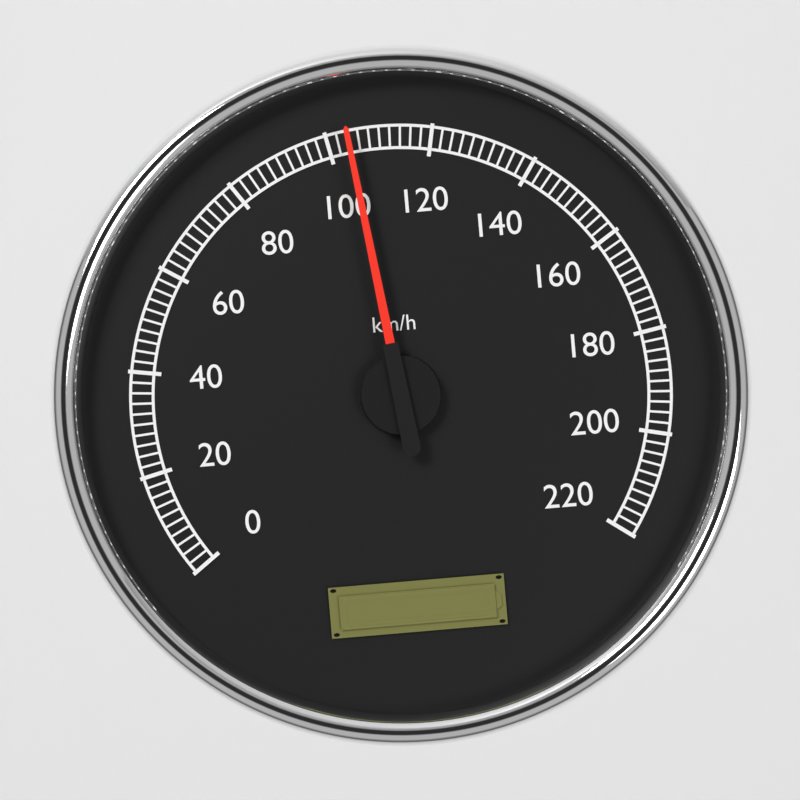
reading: 104 km/h
